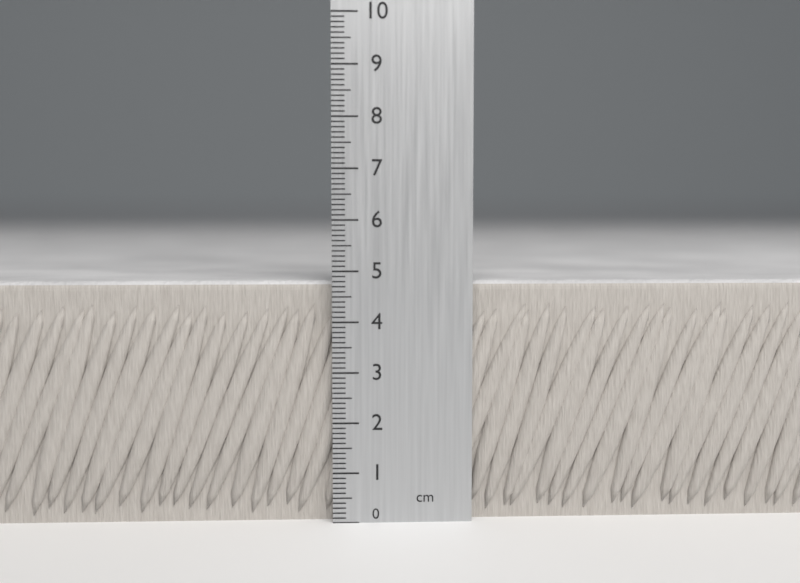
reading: 4.8 cm
